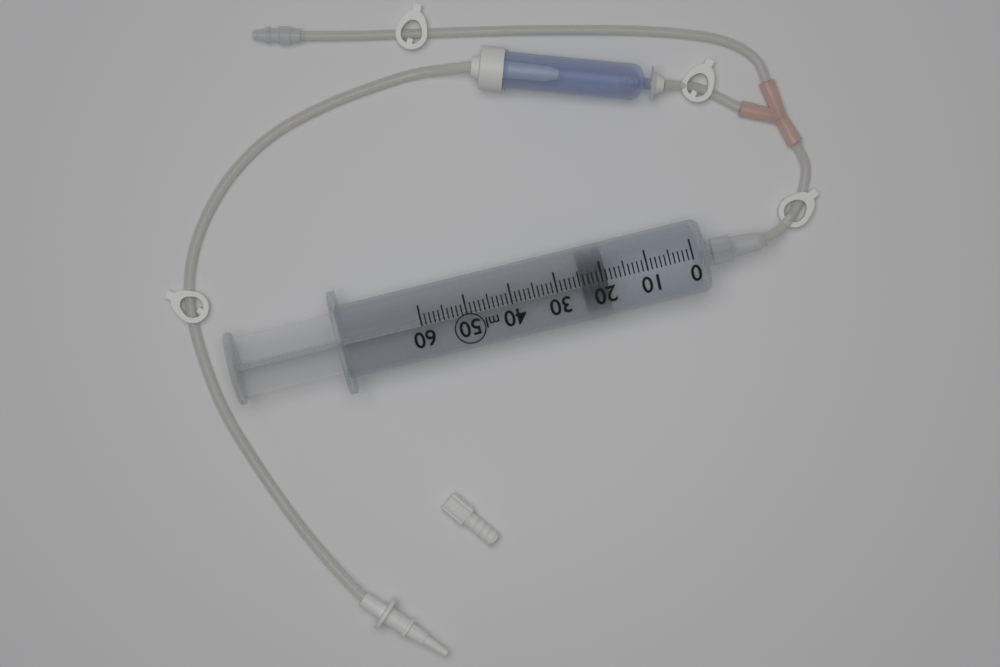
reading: 19 ml
